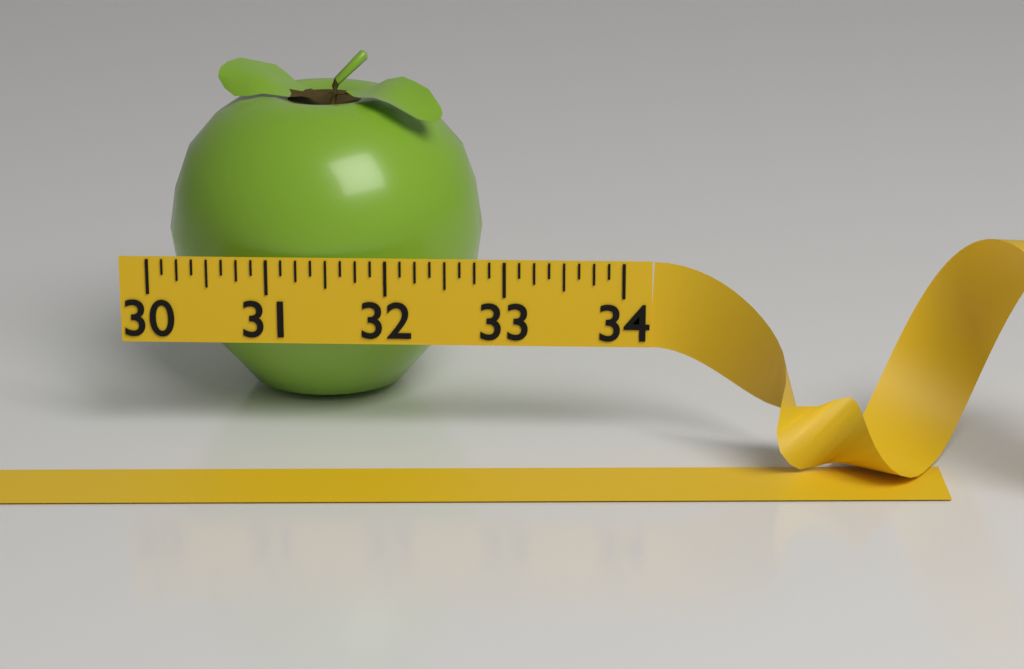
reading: 32.750 (no unit)
